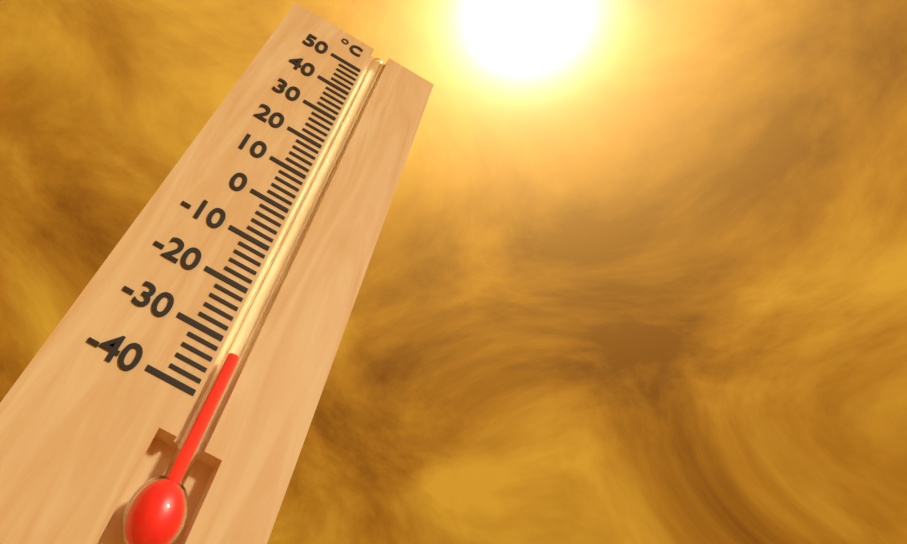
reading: -32 °C
